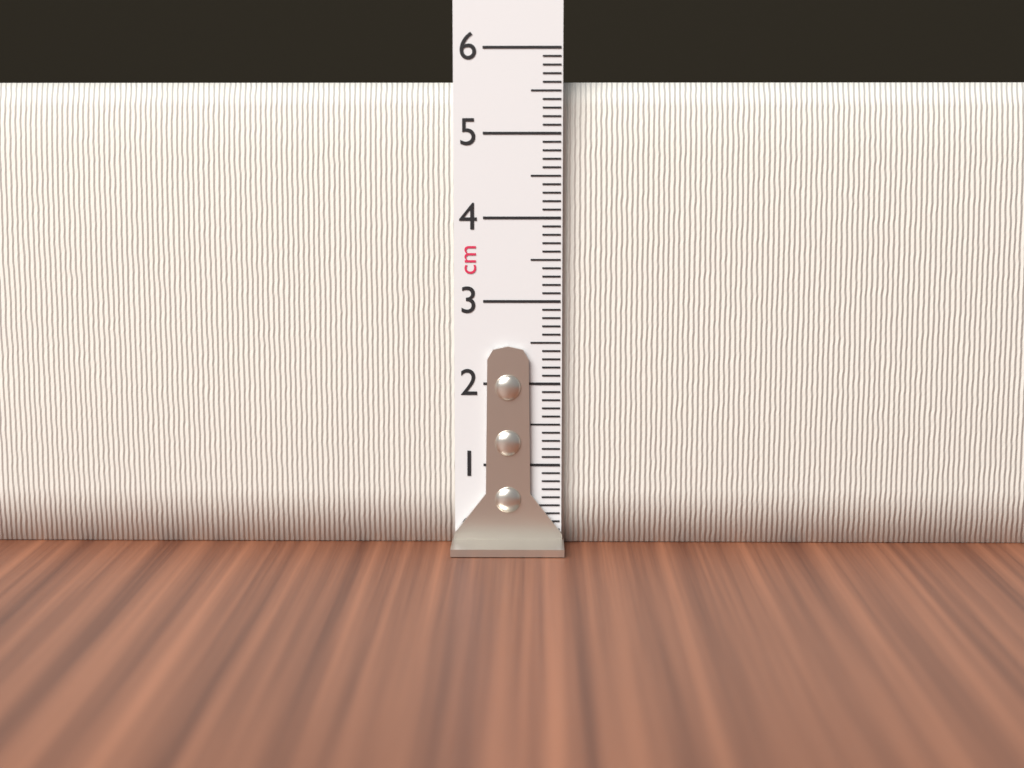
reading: 5.6 cm
